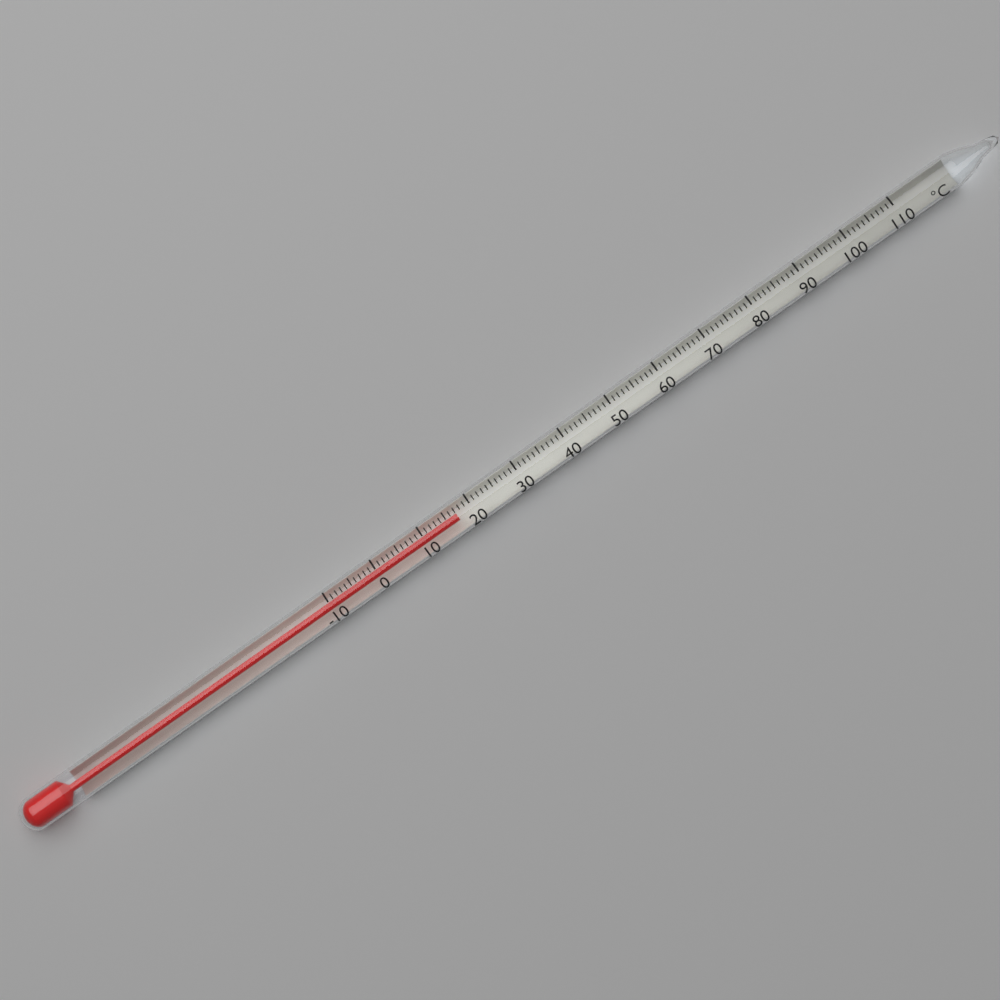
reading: 17 °C
